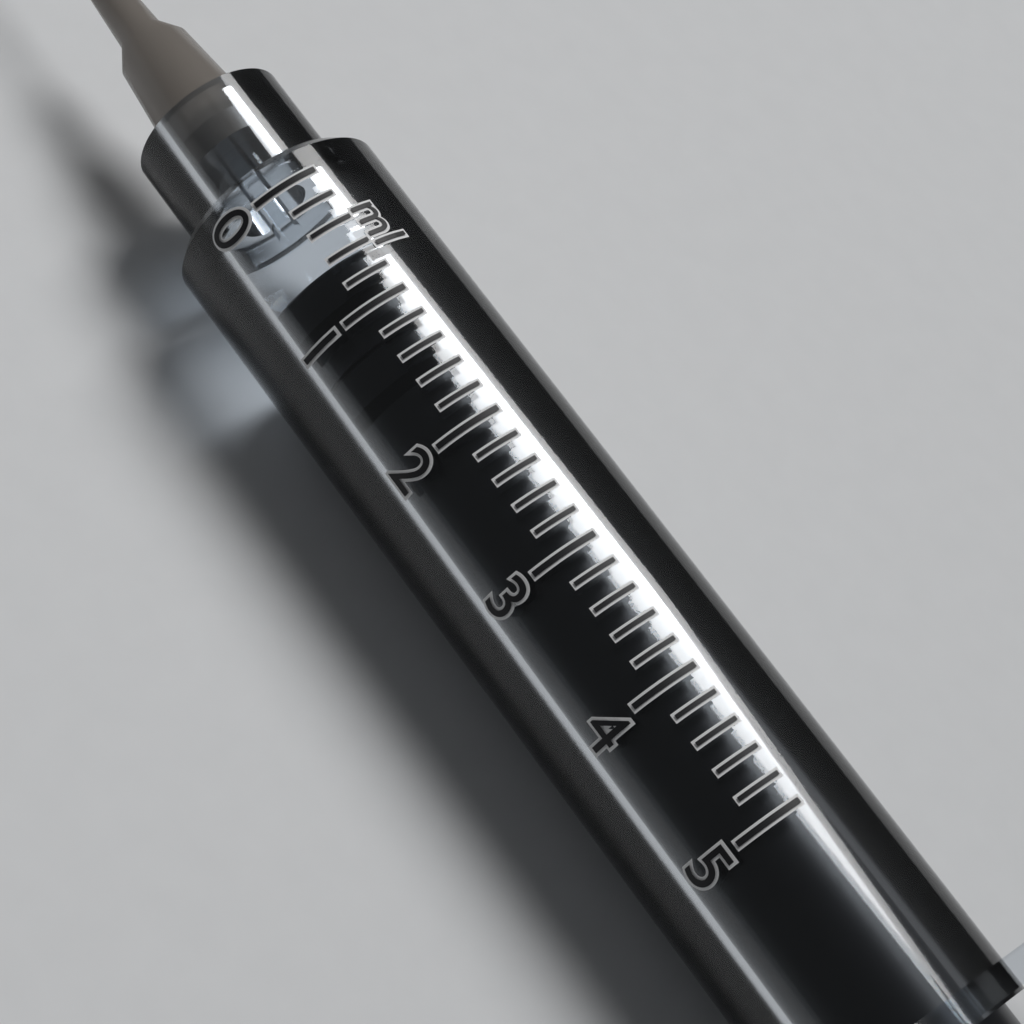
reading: 0.6 ml
